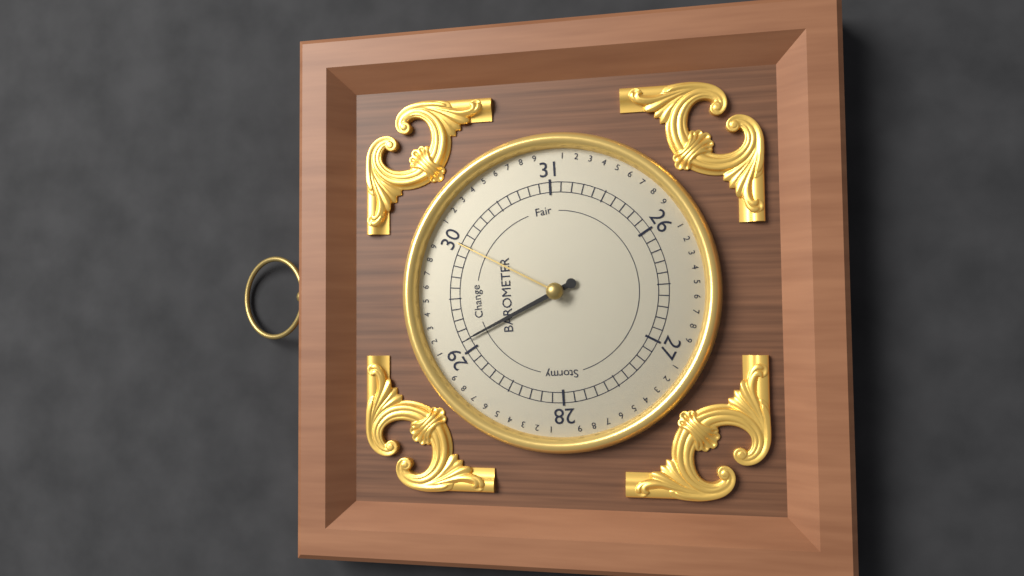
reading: 29.1 (no unit)
